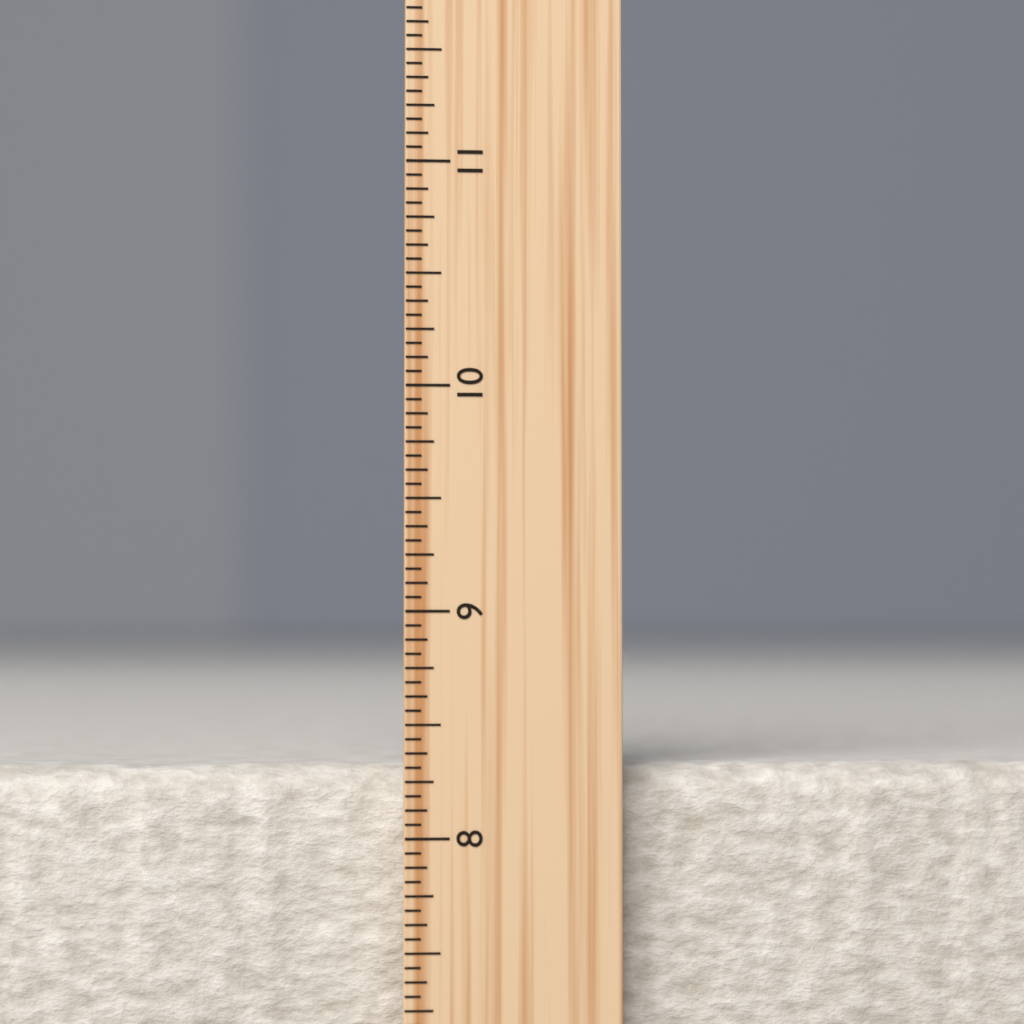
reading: 8.3125 inch
